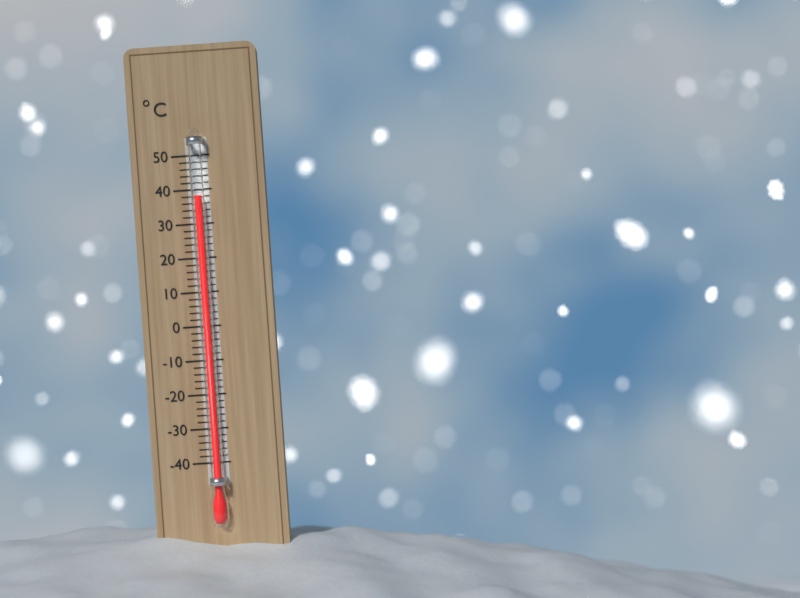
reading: 38 °C
